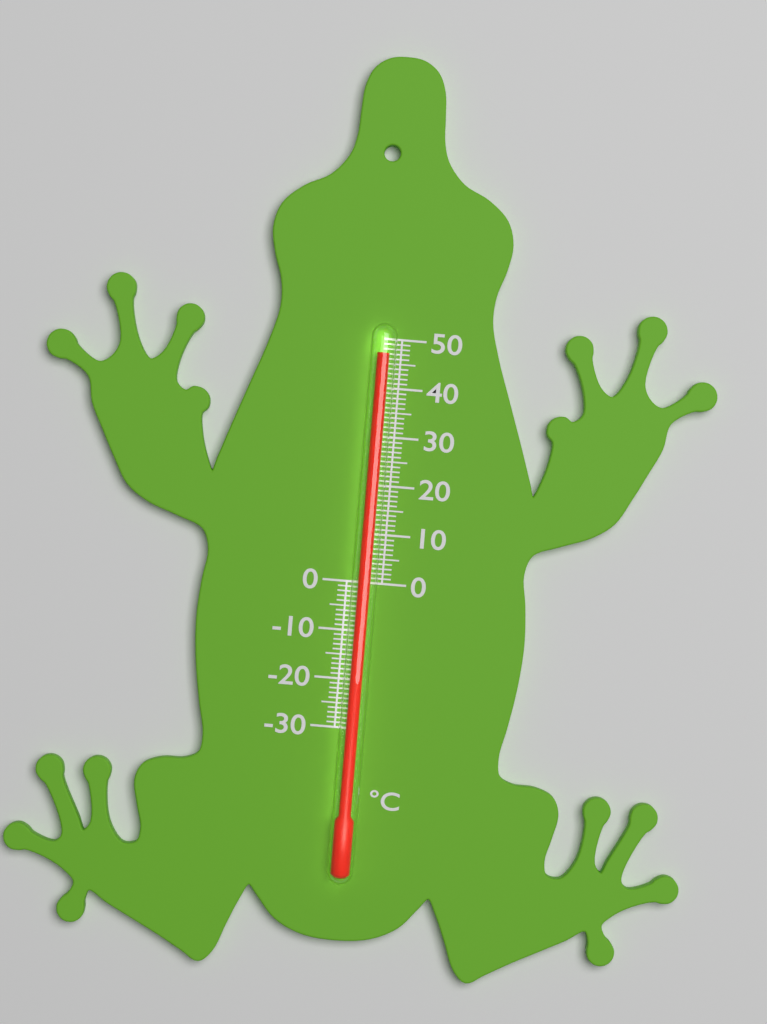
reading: 47 °C
